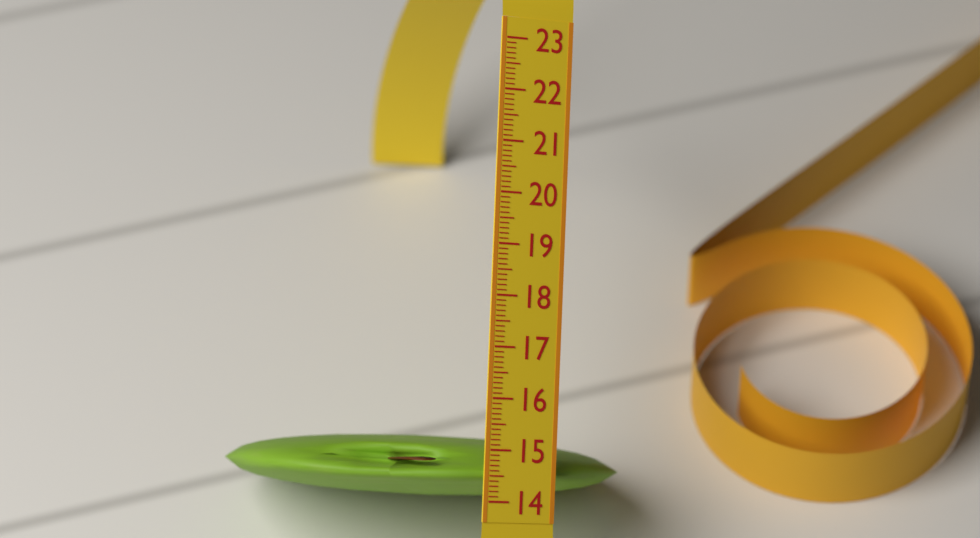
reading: 15.2 (no unit)
